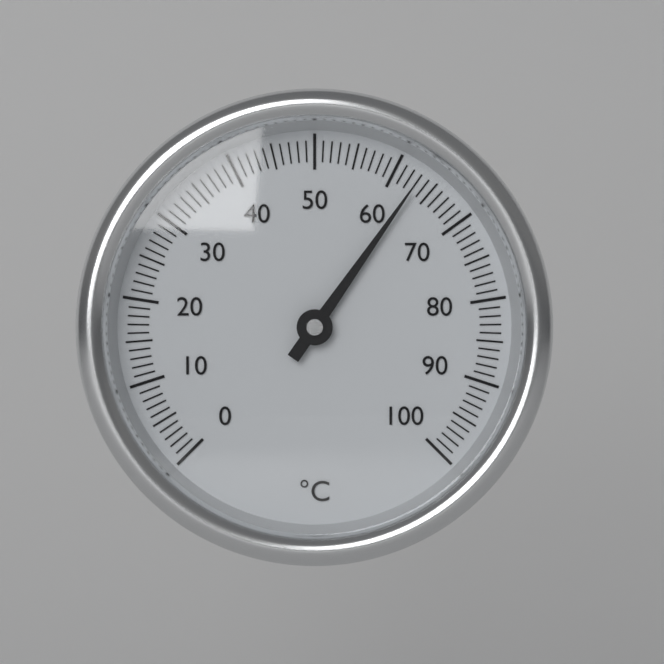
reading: 63 °C
